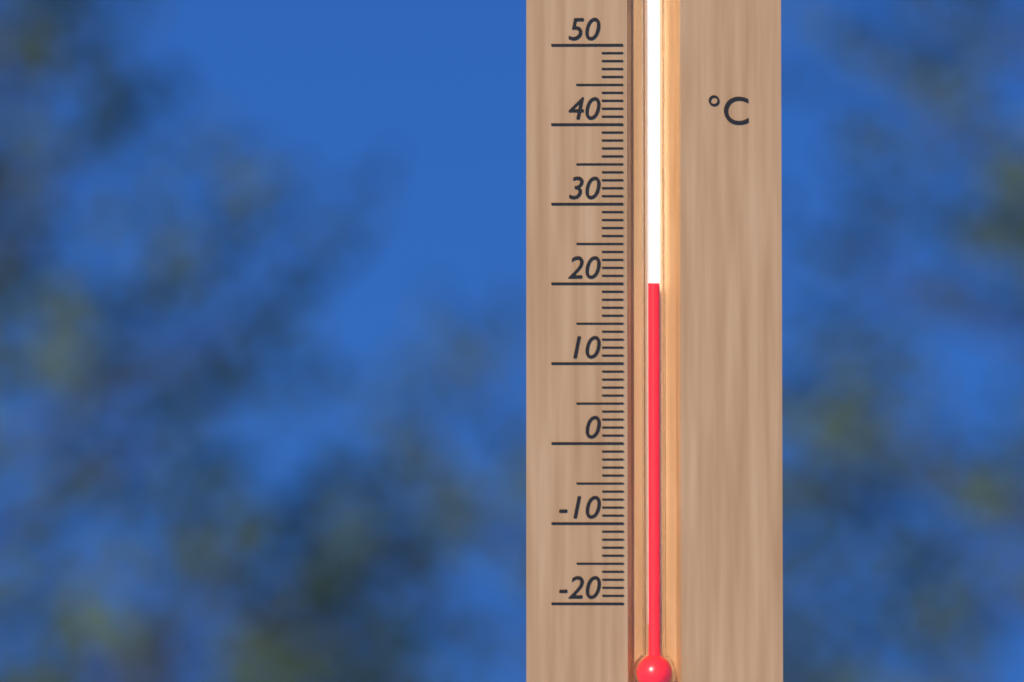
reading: 20 °C
